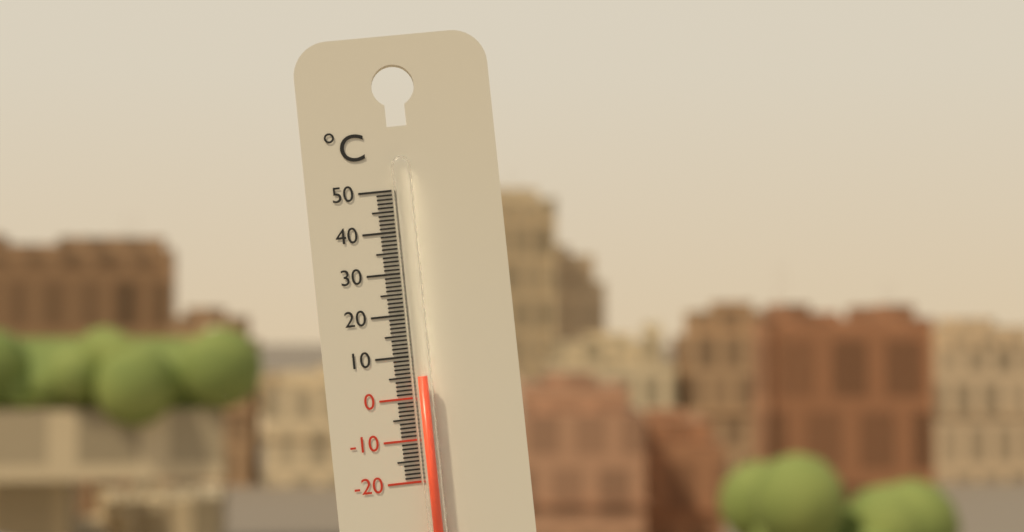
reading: 5 °C
